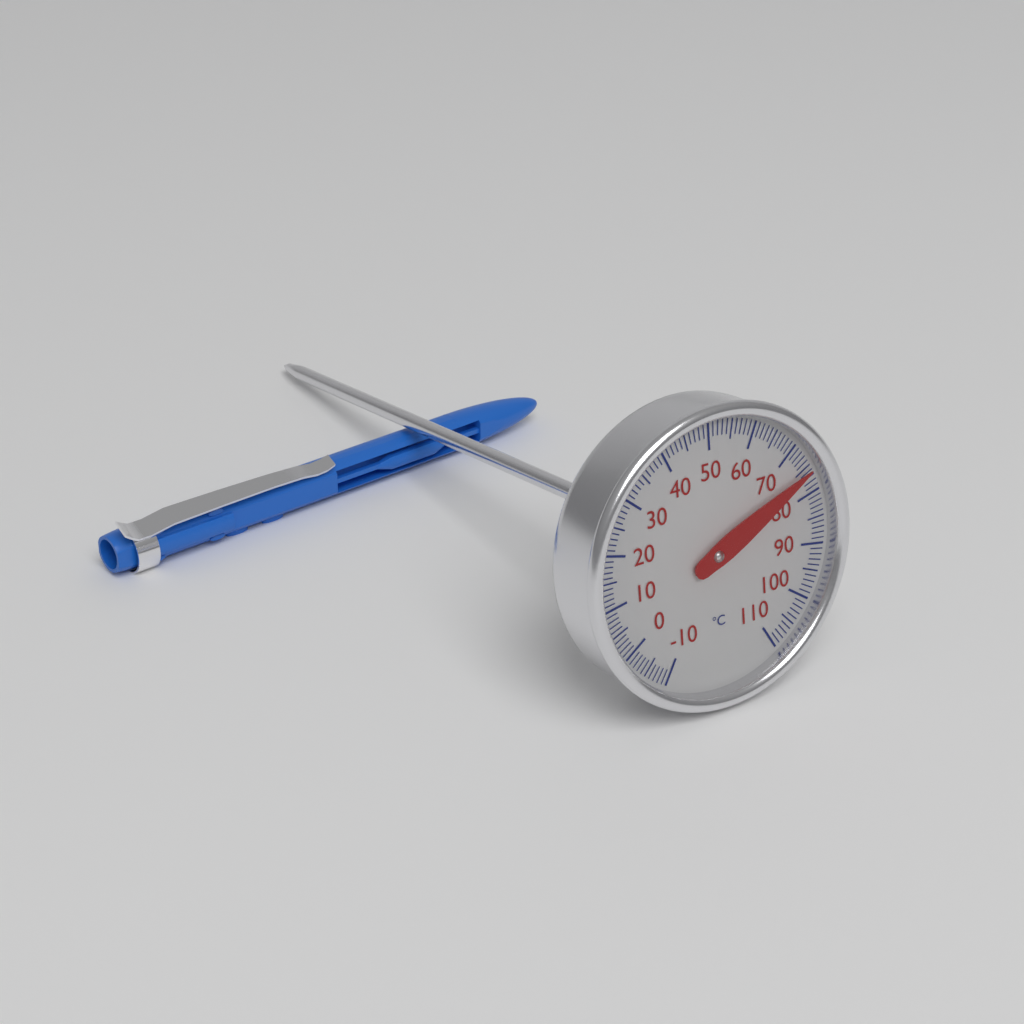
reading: 76 °C
